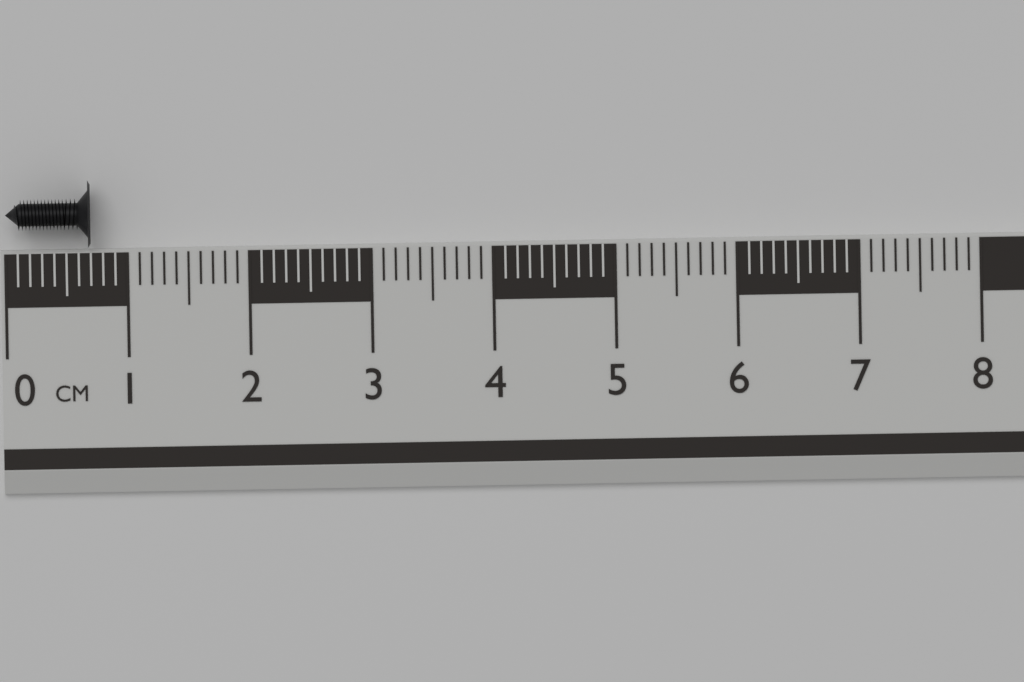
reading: 0.7 cm
